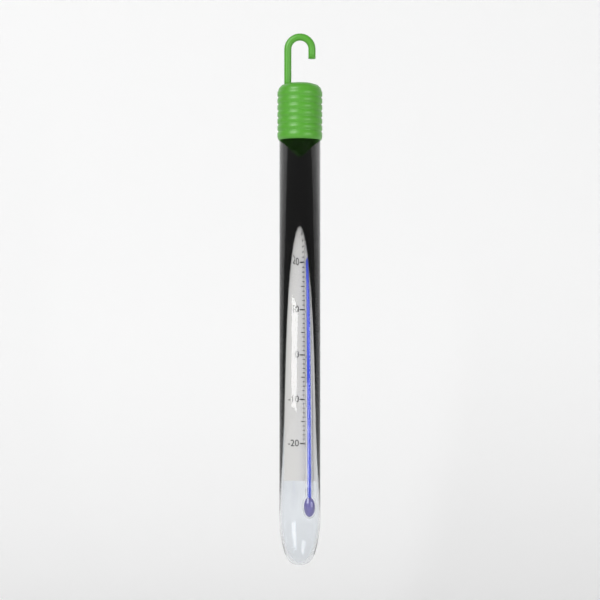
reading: 21 °C
